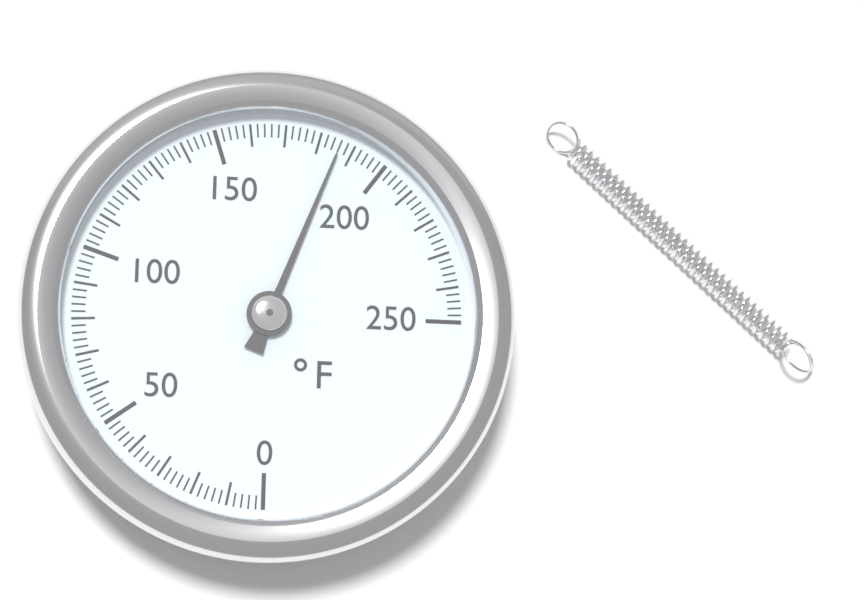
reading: 186 °F
